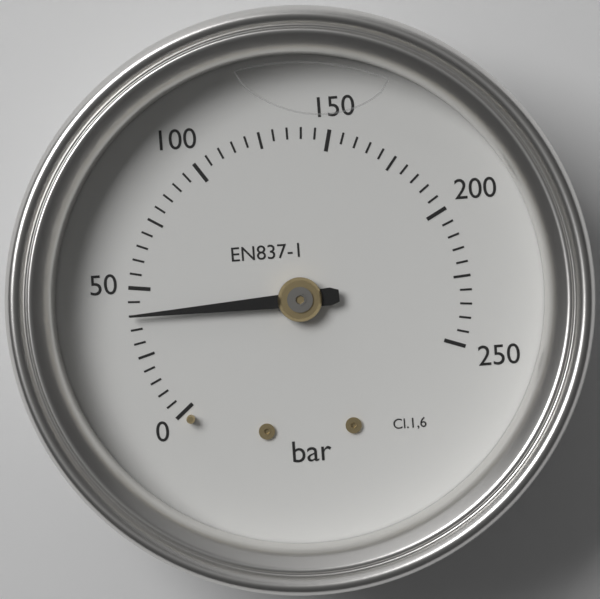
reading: 40 bar
